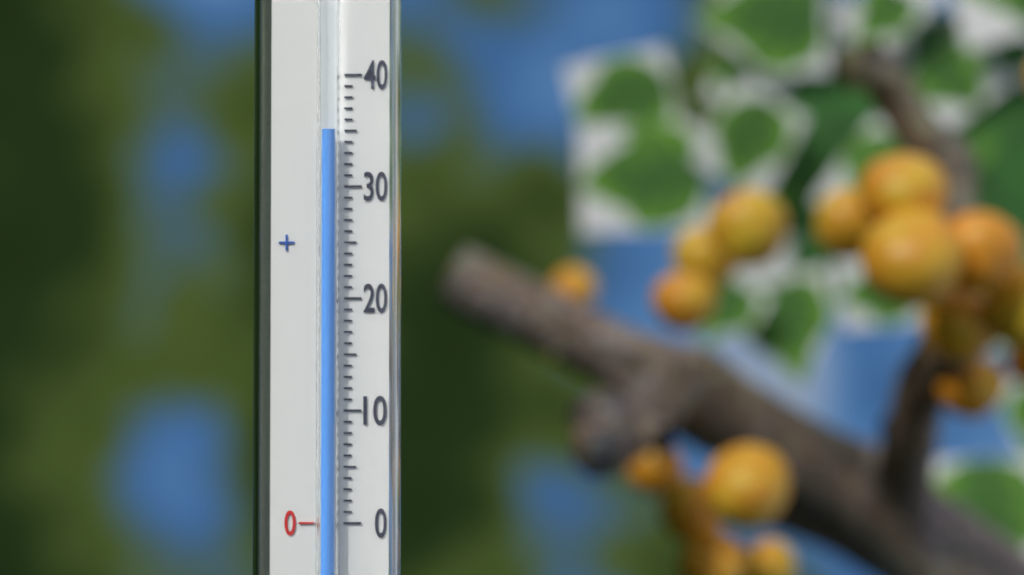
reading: 35 (no unit)
